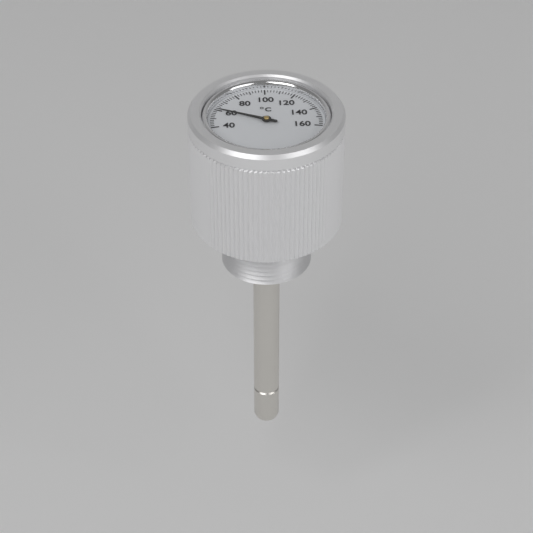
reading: 60 °C
